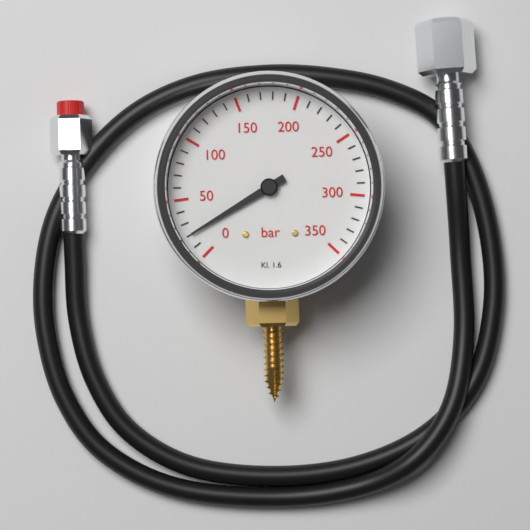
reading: 20 bar
